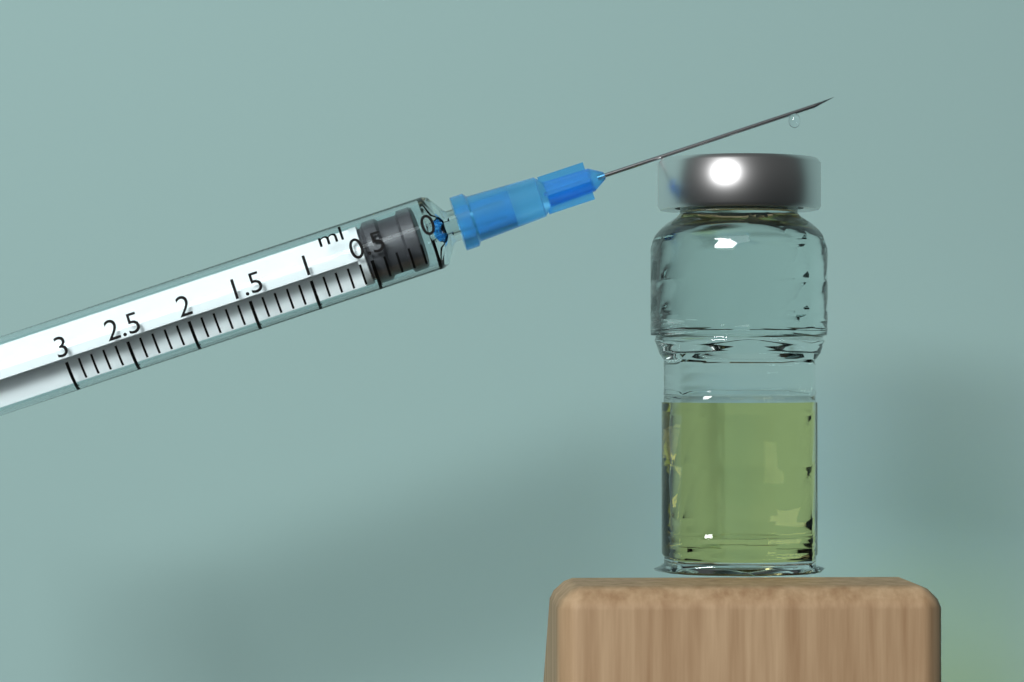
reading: 0.1 ml
